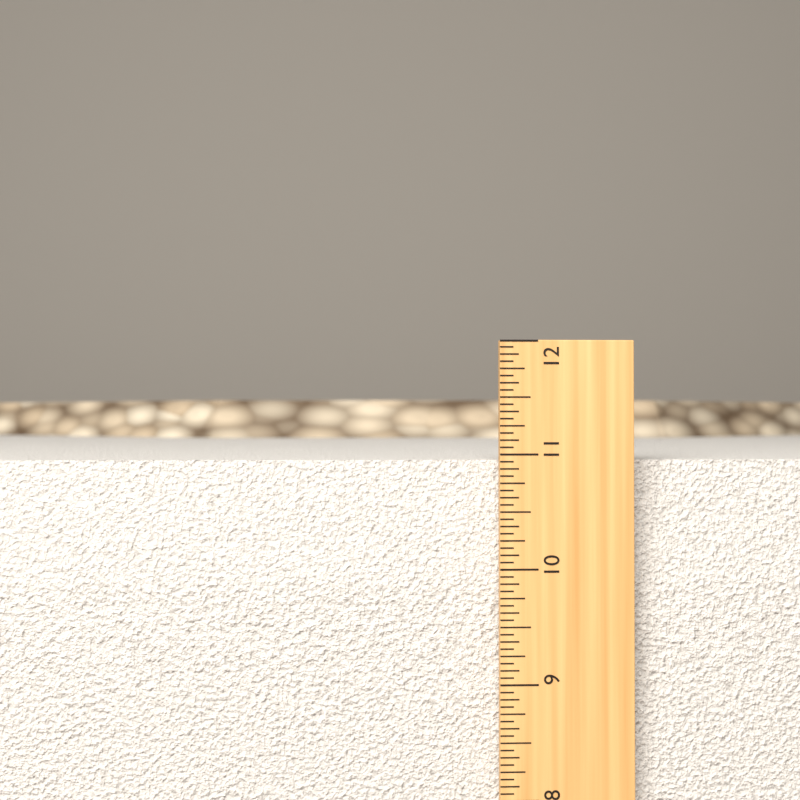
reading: 10.9375 in
